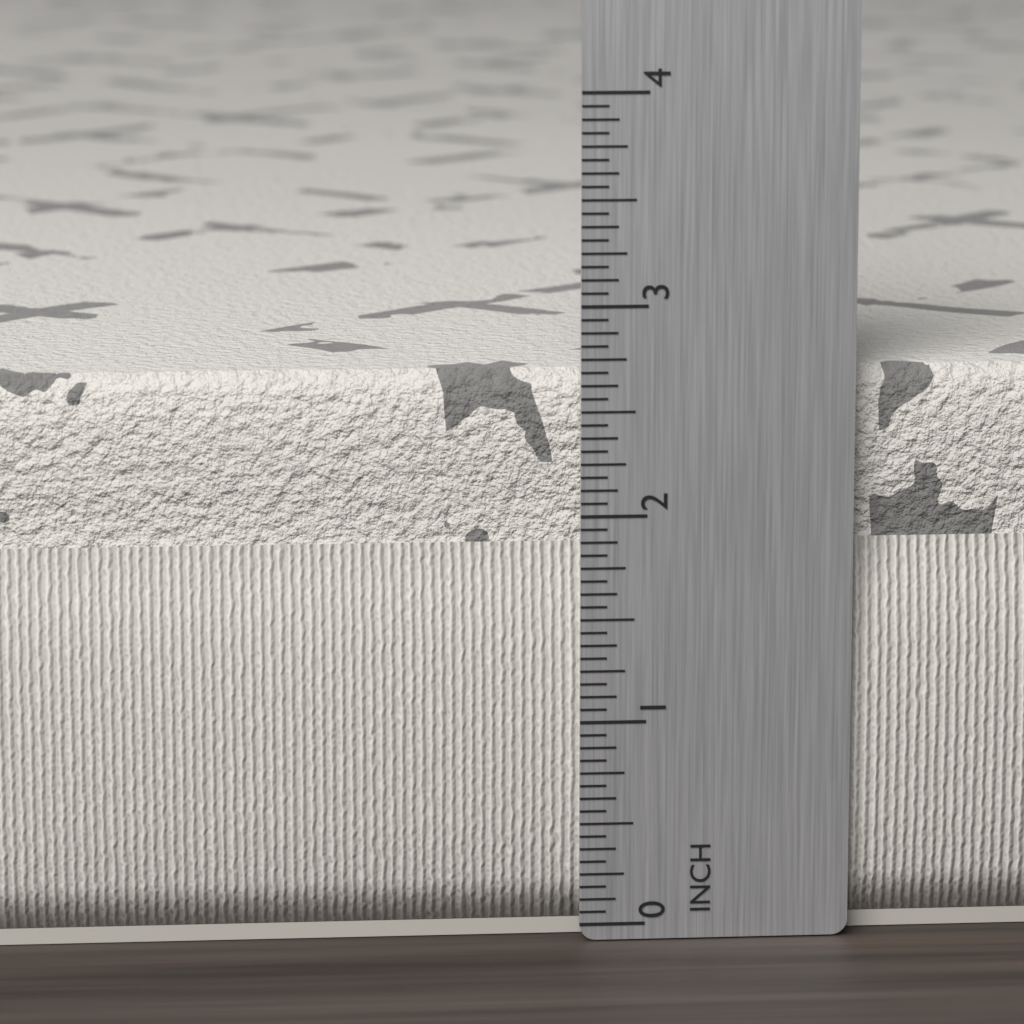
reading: 2.6875 in
